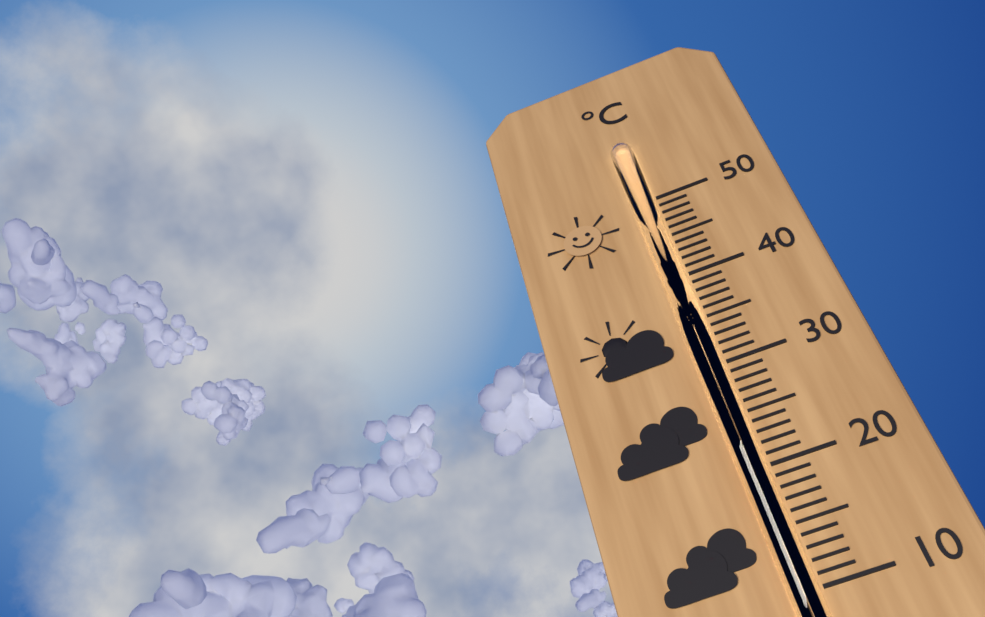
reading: 34 °C
